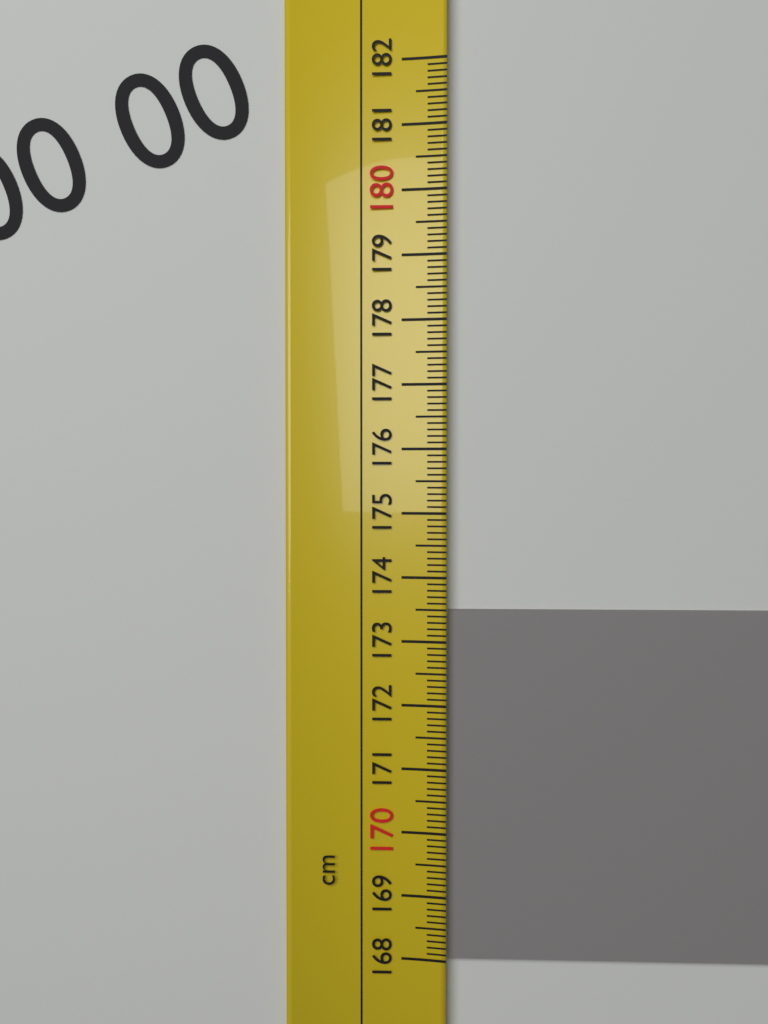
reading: 173.5 cm
